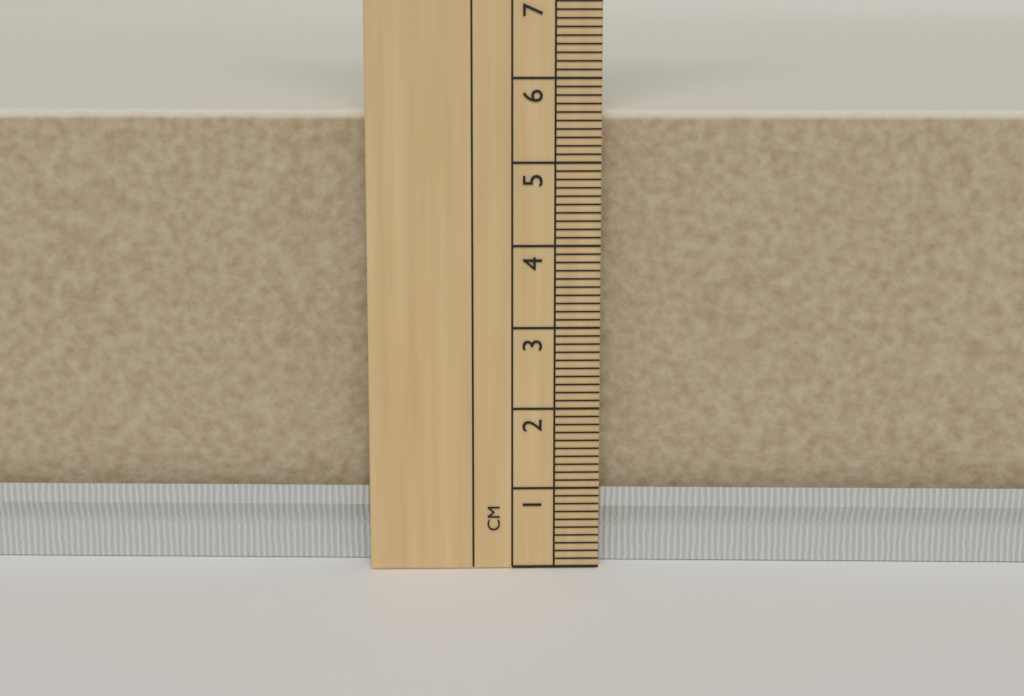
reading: 5.6 cm
